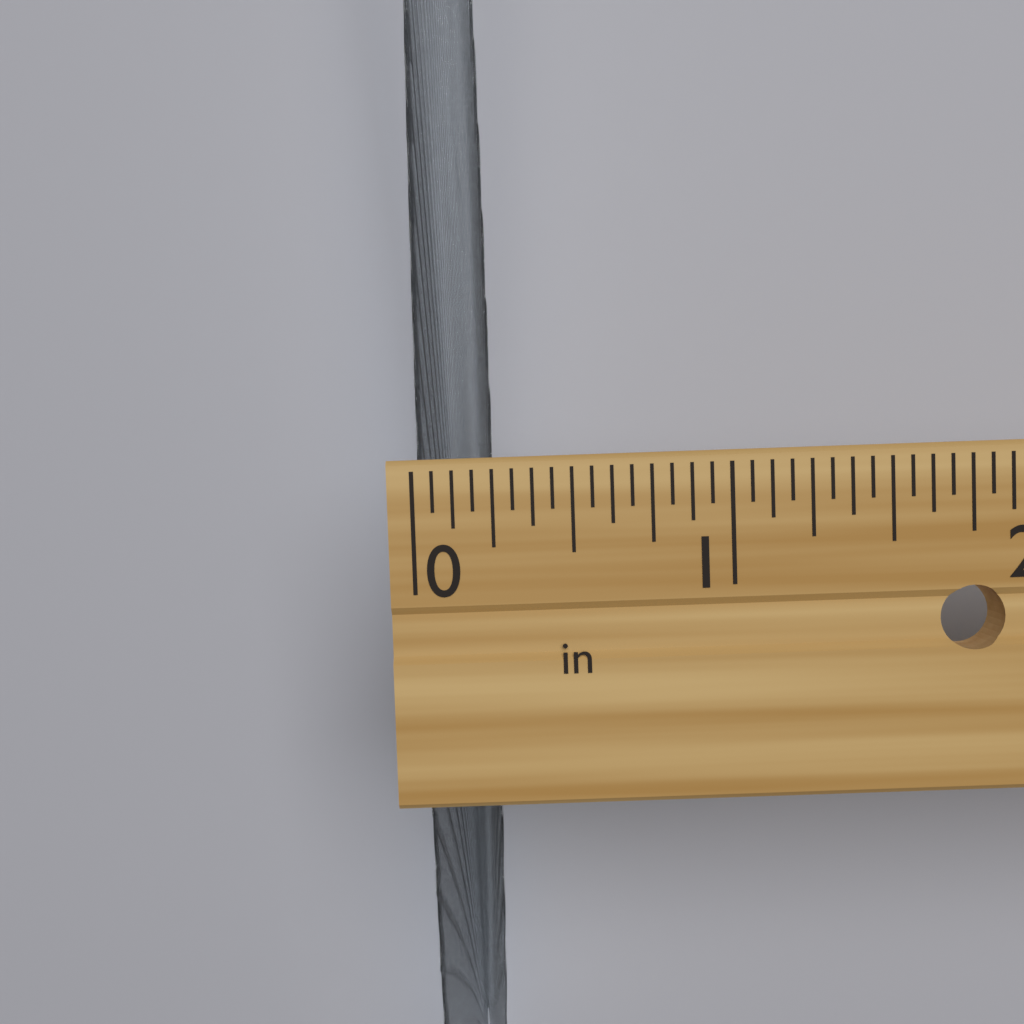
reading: 0.2500 in
